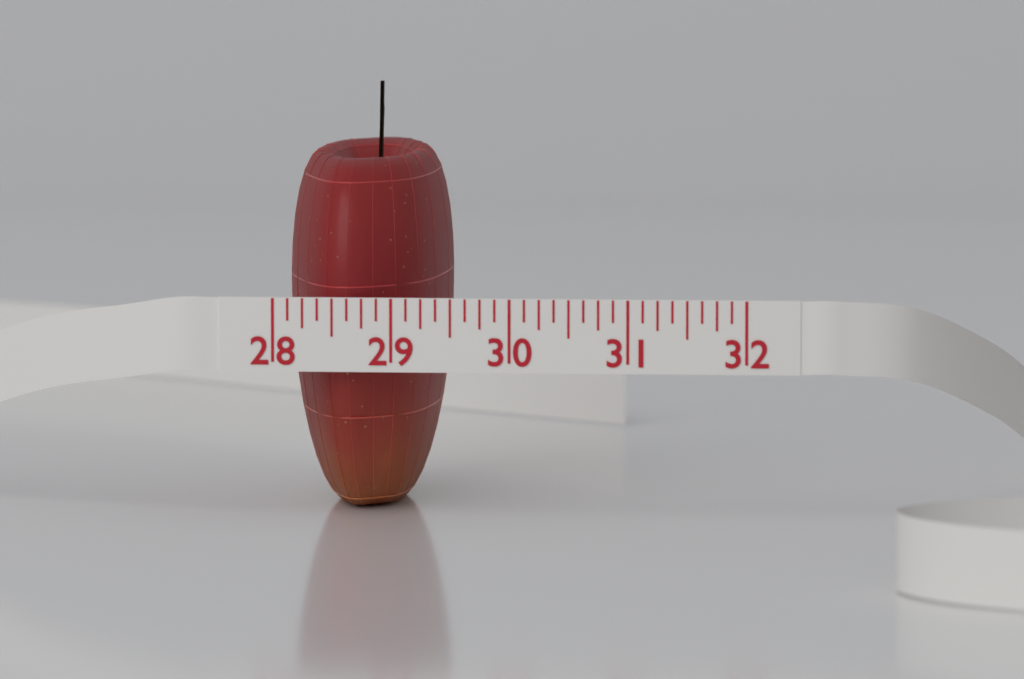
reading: 29.375 (no unit)
